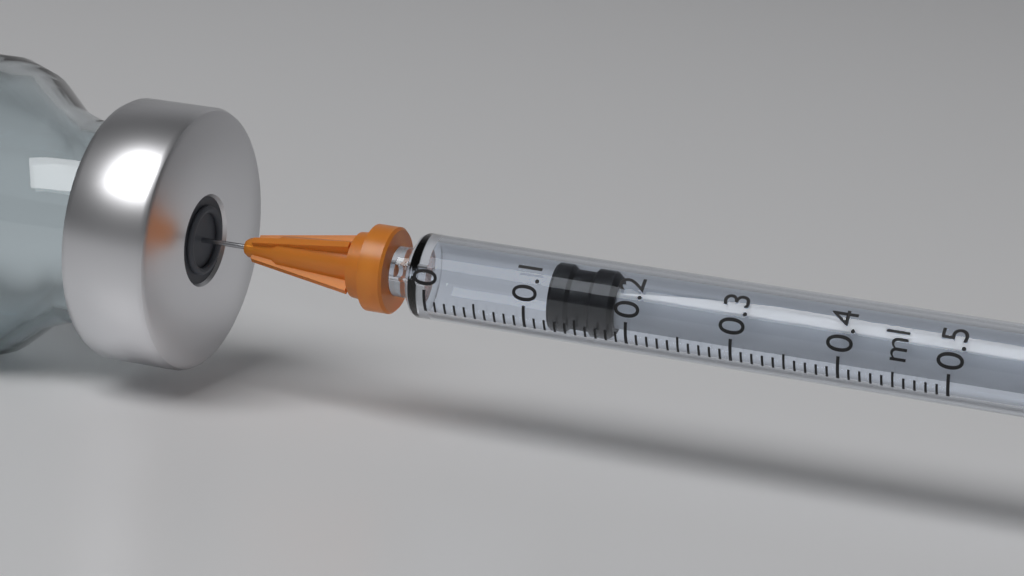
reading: 0.12 ml
